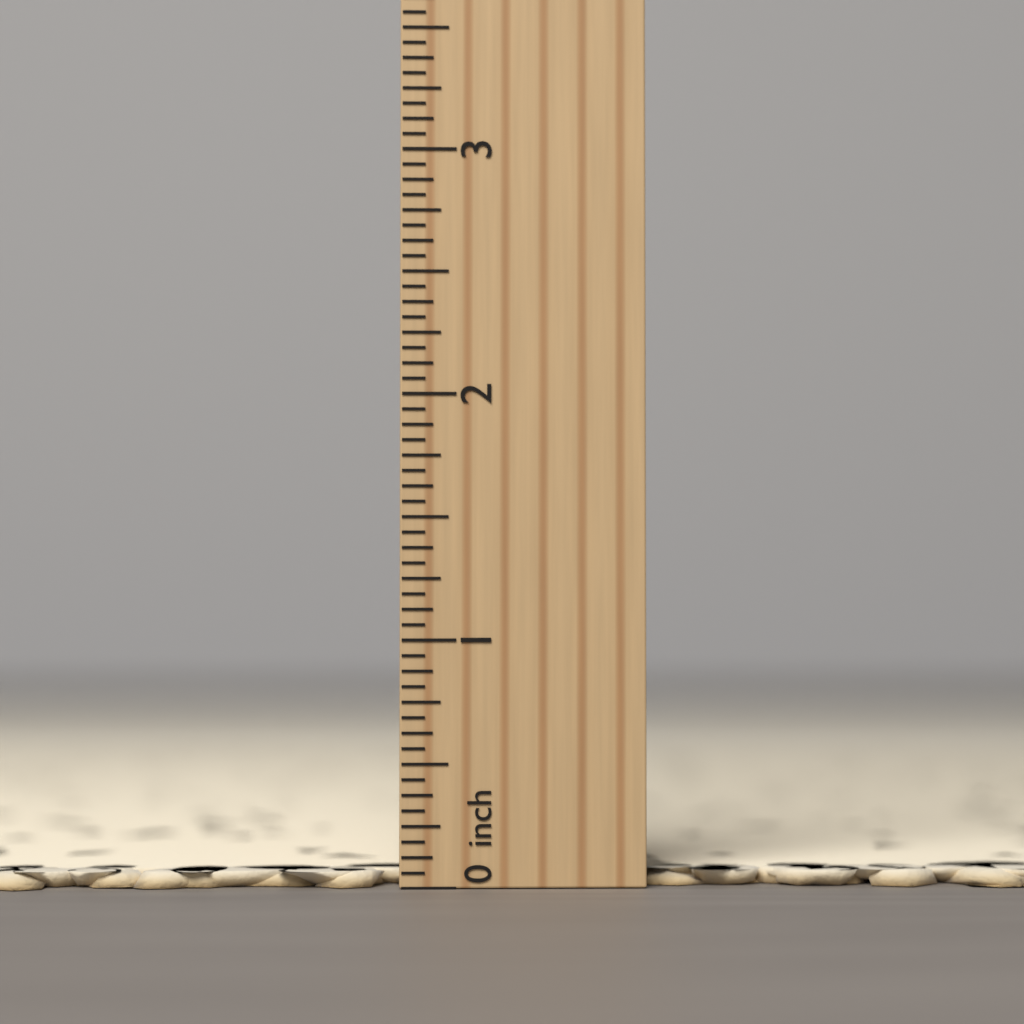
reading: 0.0625 inch
